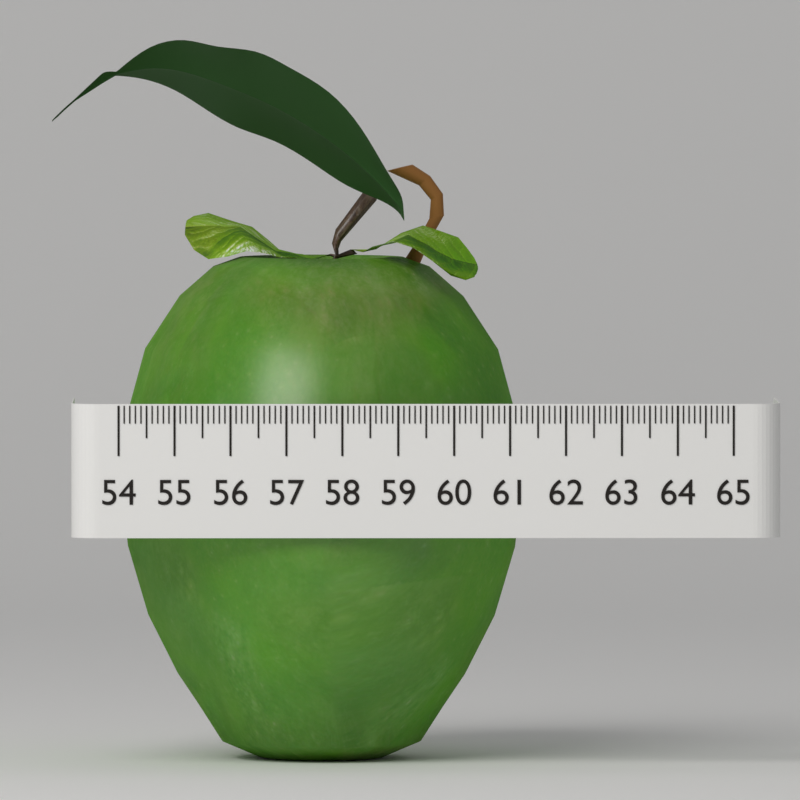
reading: 61.3 (no unit)
